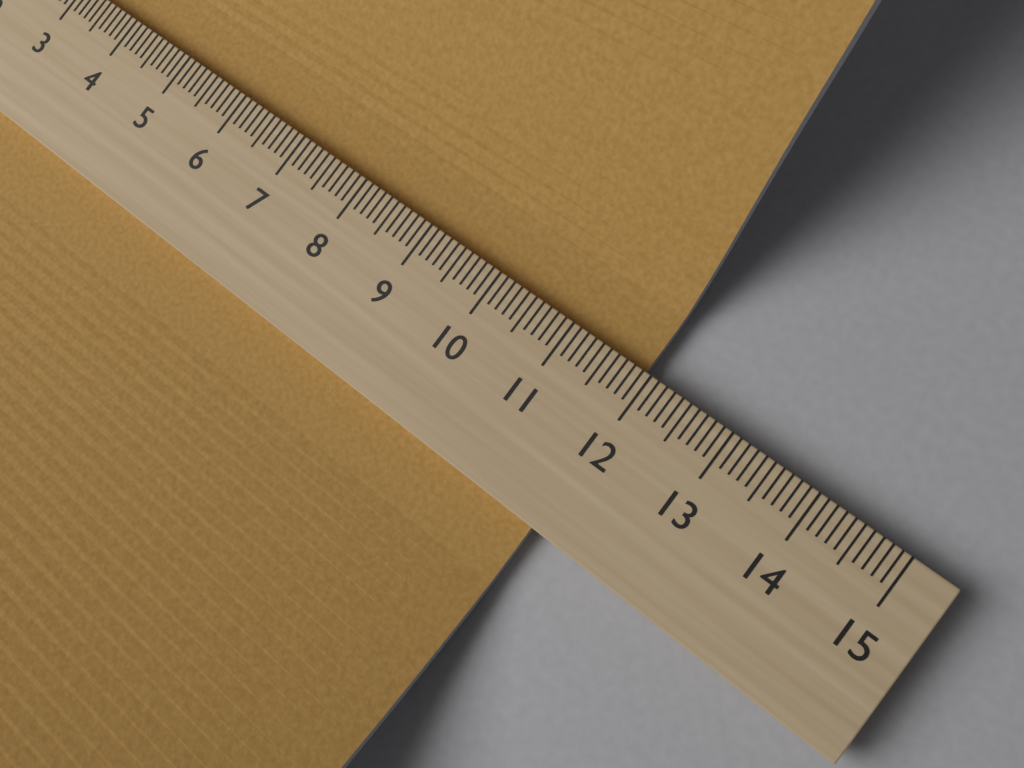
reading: 11.9 (no unit)
